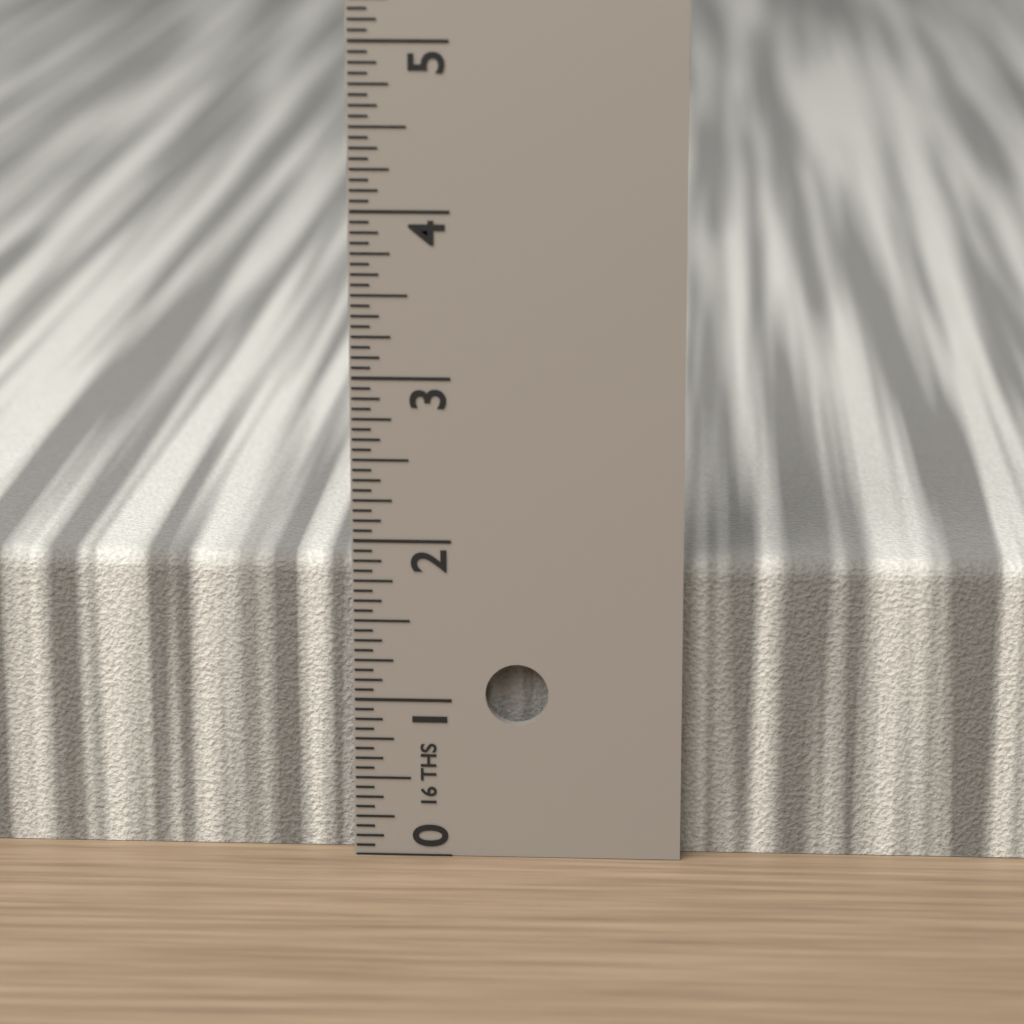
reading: 1.8750 in
